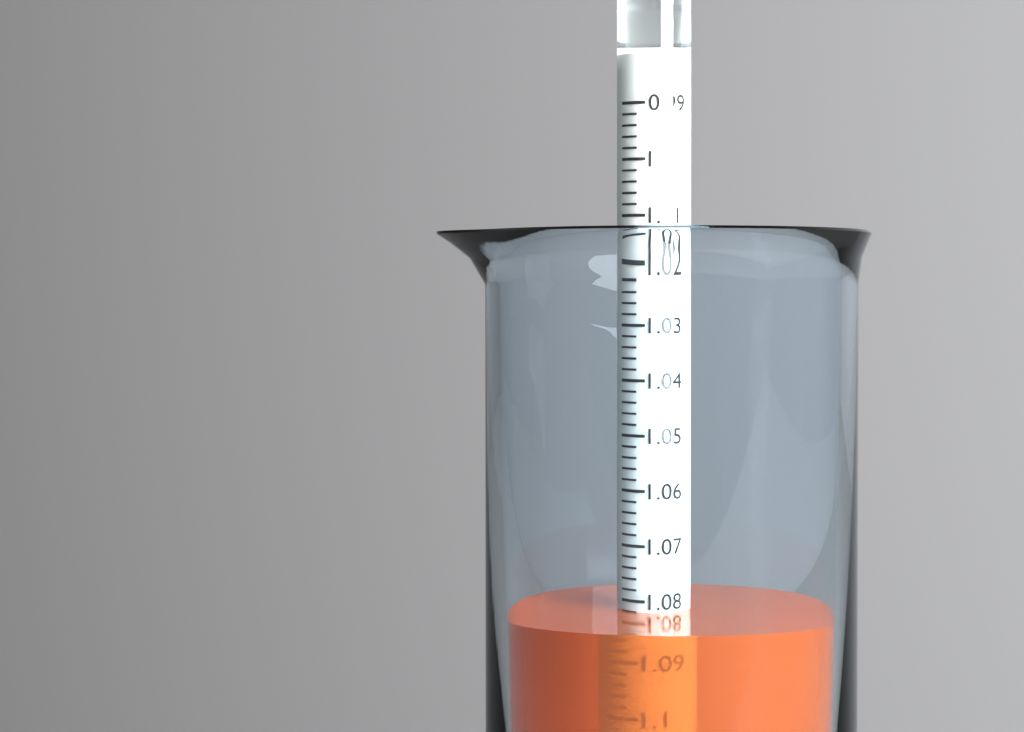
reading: 1.082 (no unit)
